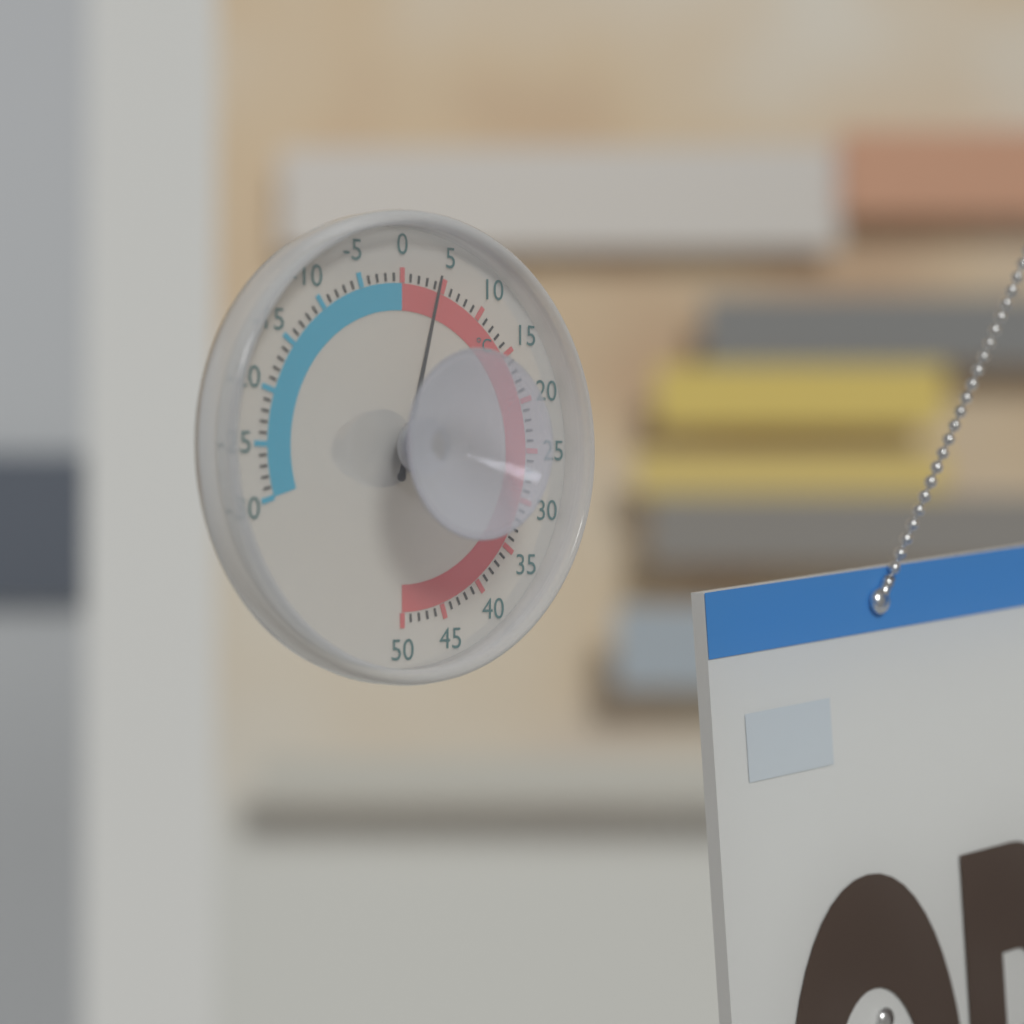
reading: 4 °C
